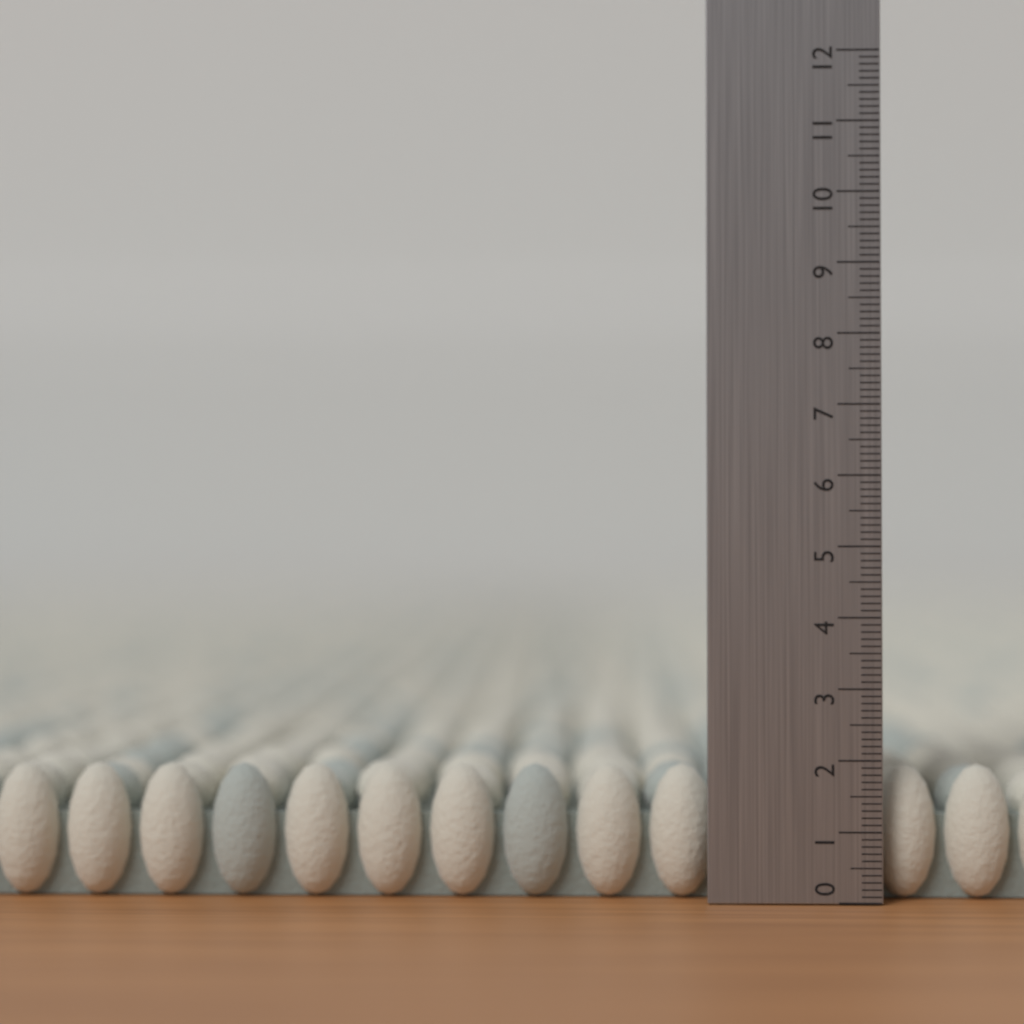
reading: 1.9 (no unit)
